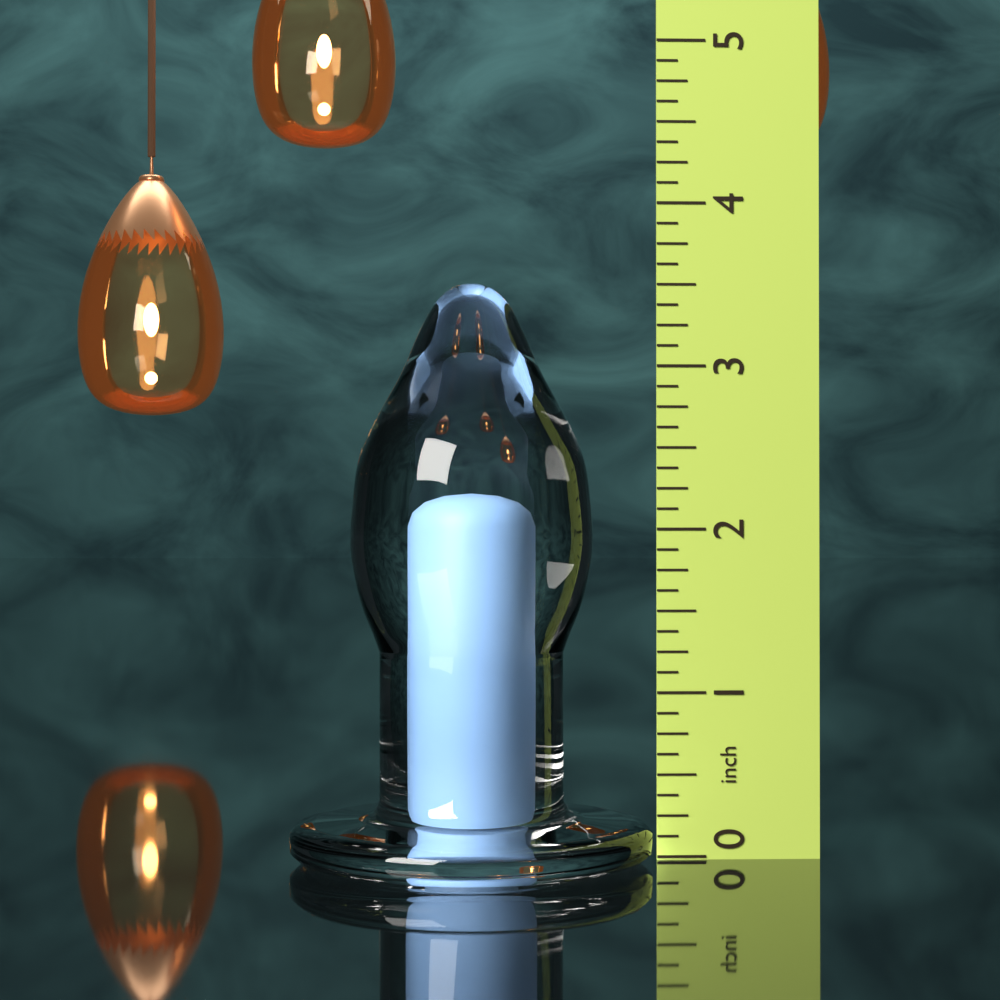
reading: 3.500 in
